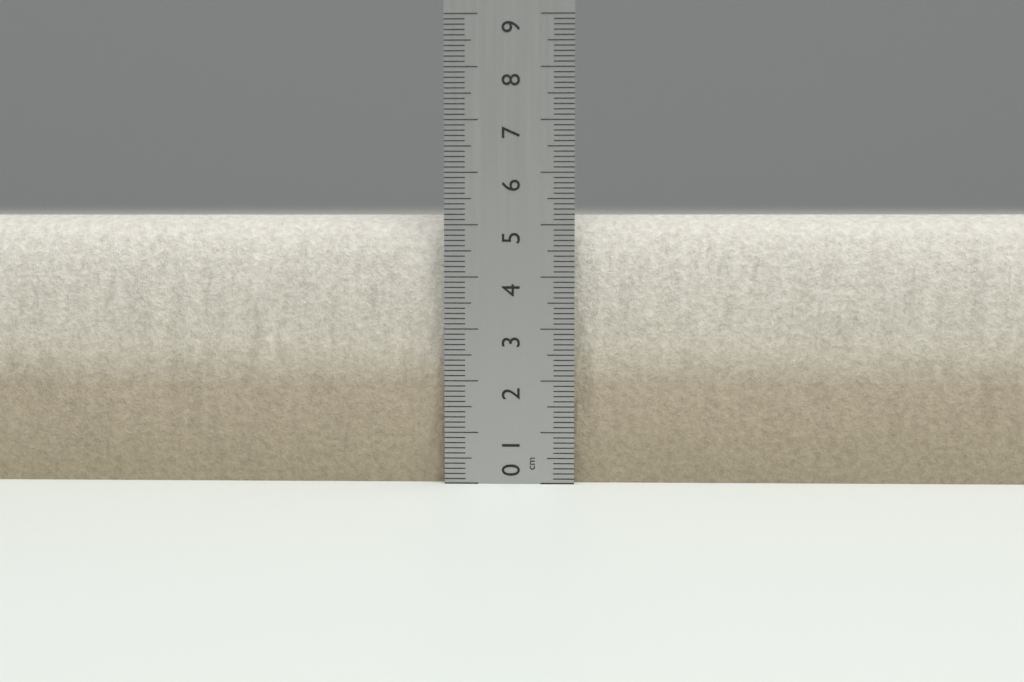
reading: 5.2 cm
